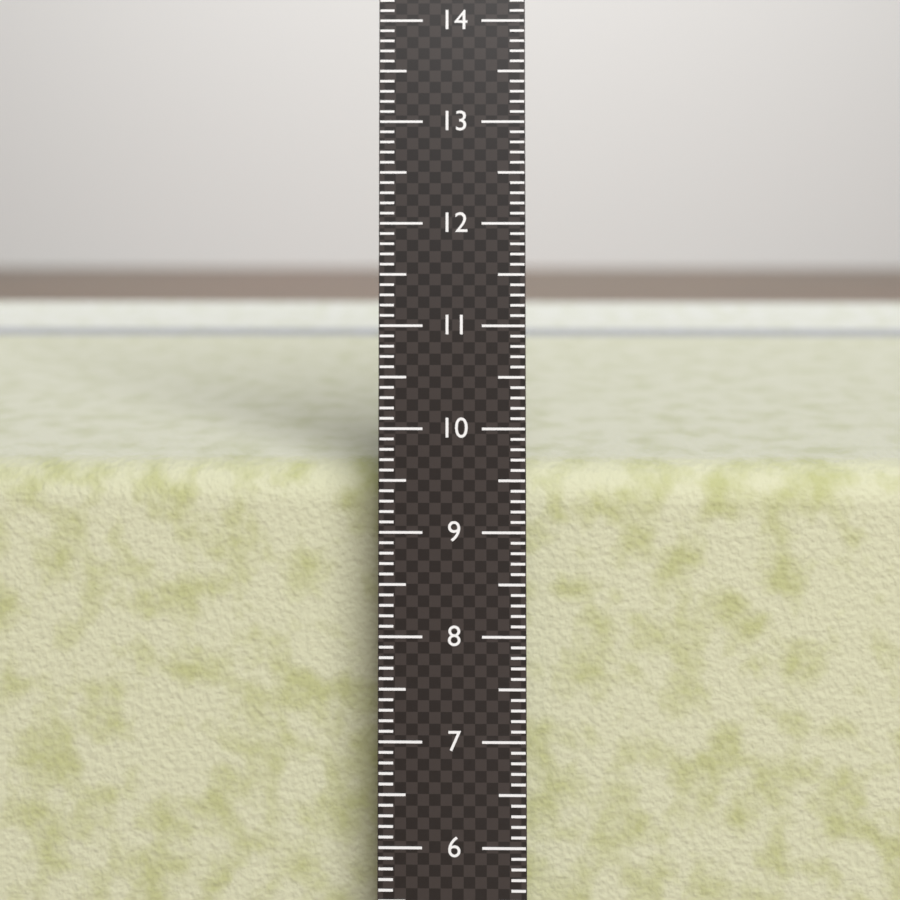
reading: 9.5 cm
